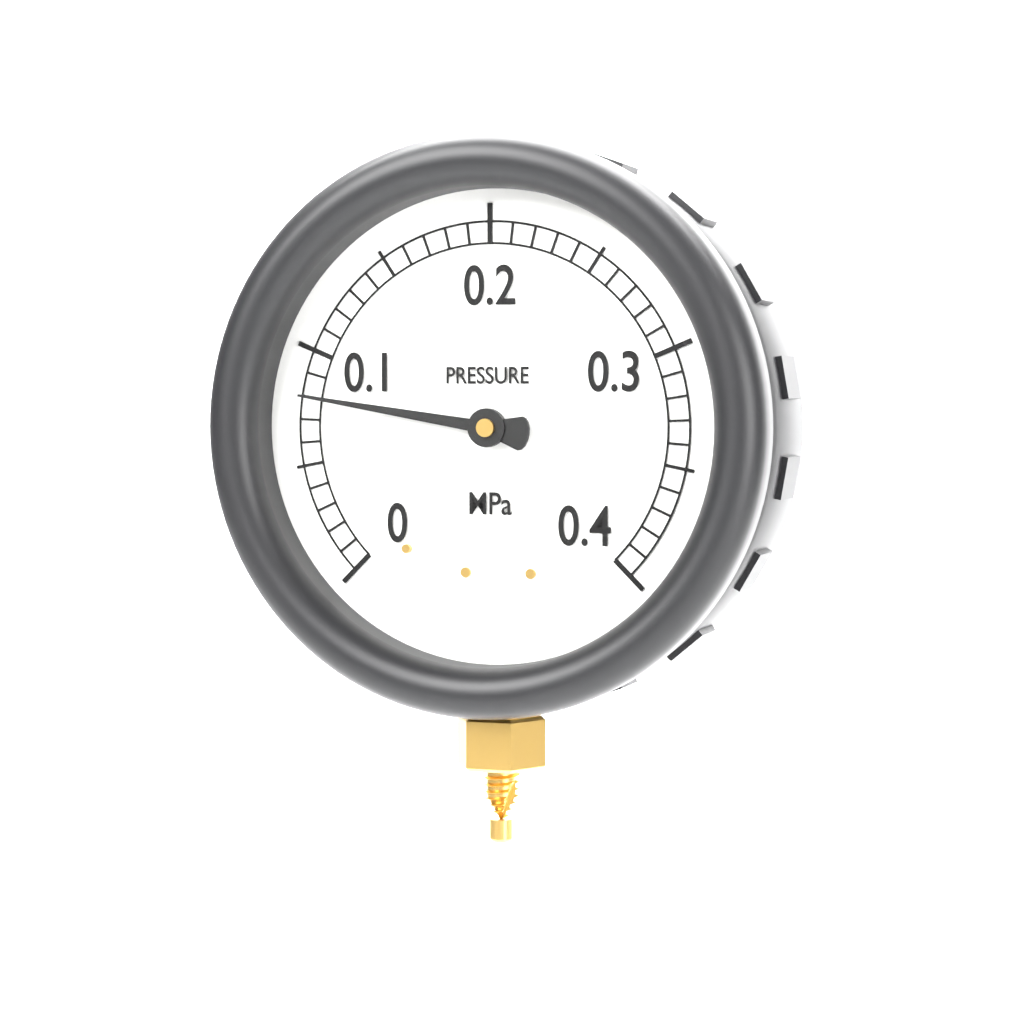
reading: 0.08 MPa
